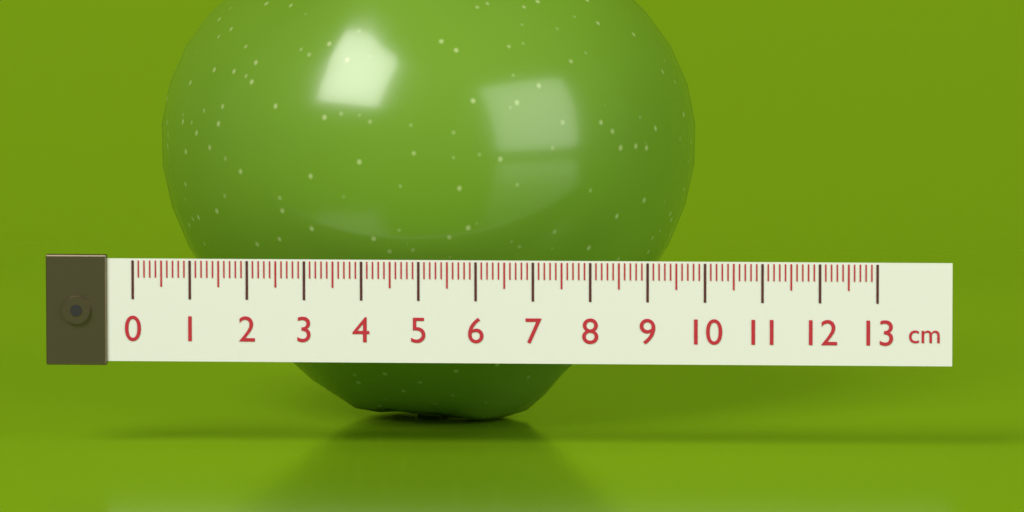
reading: 9.6 cm
